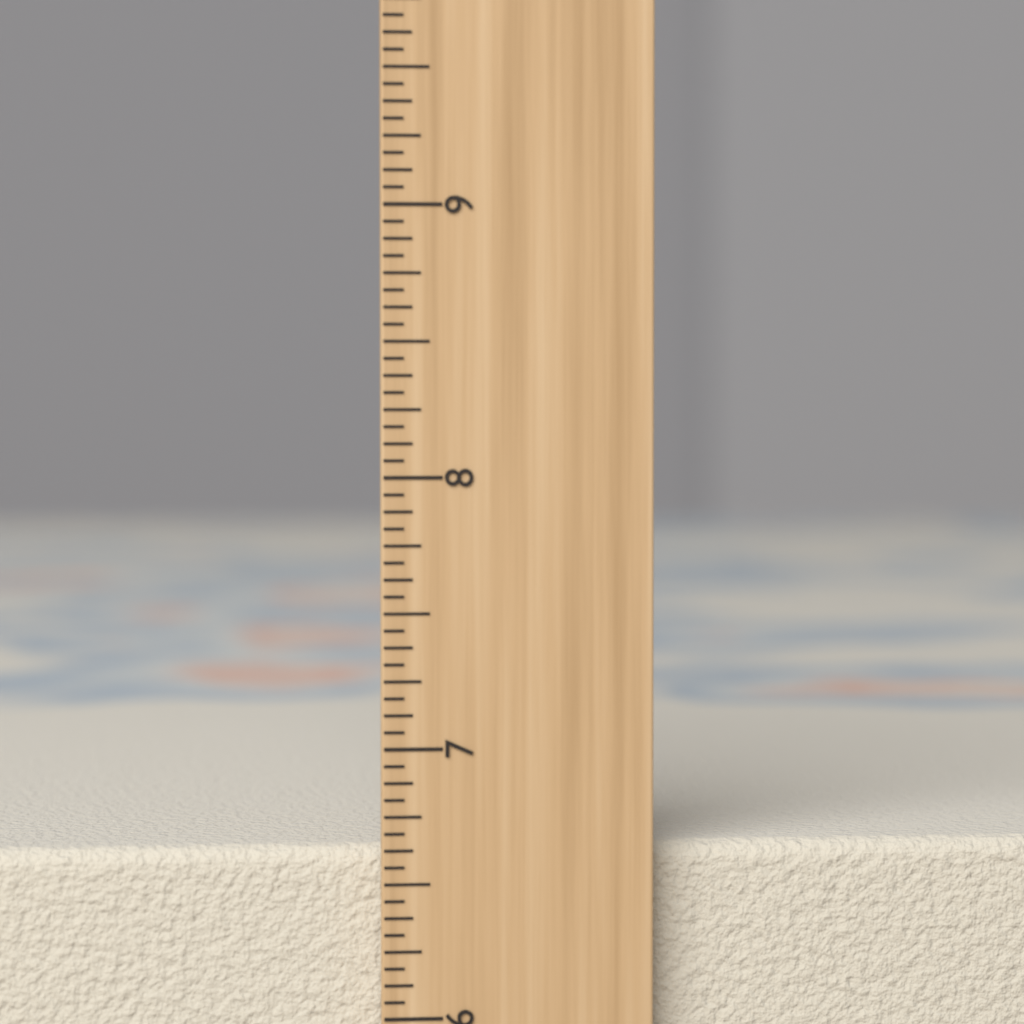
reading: 6.6250 inch
